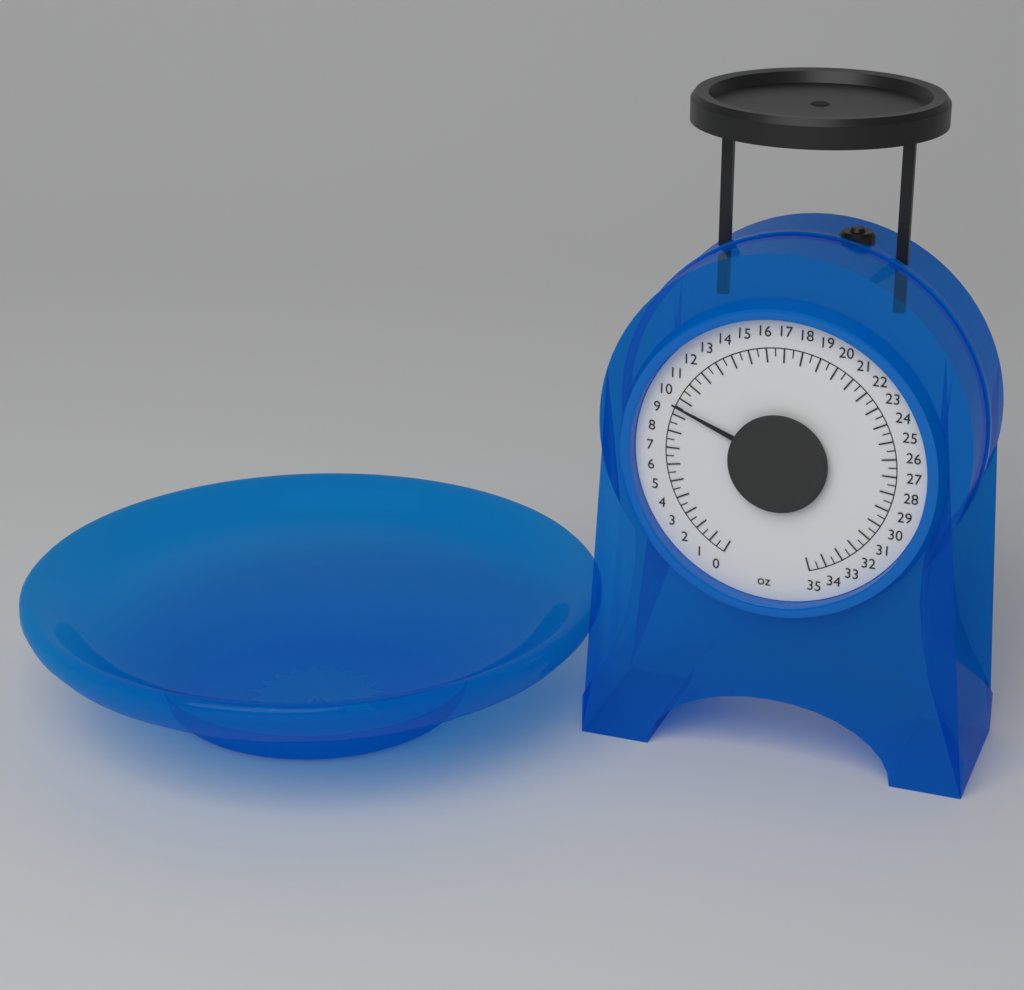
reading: 9.5 oz
